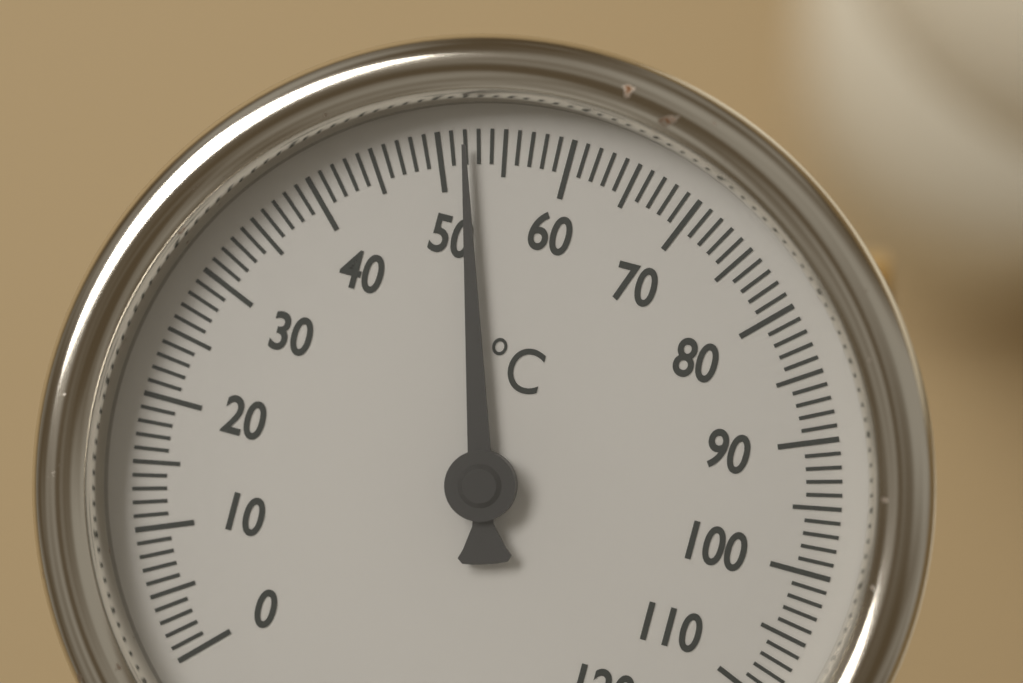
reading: 52 °C
